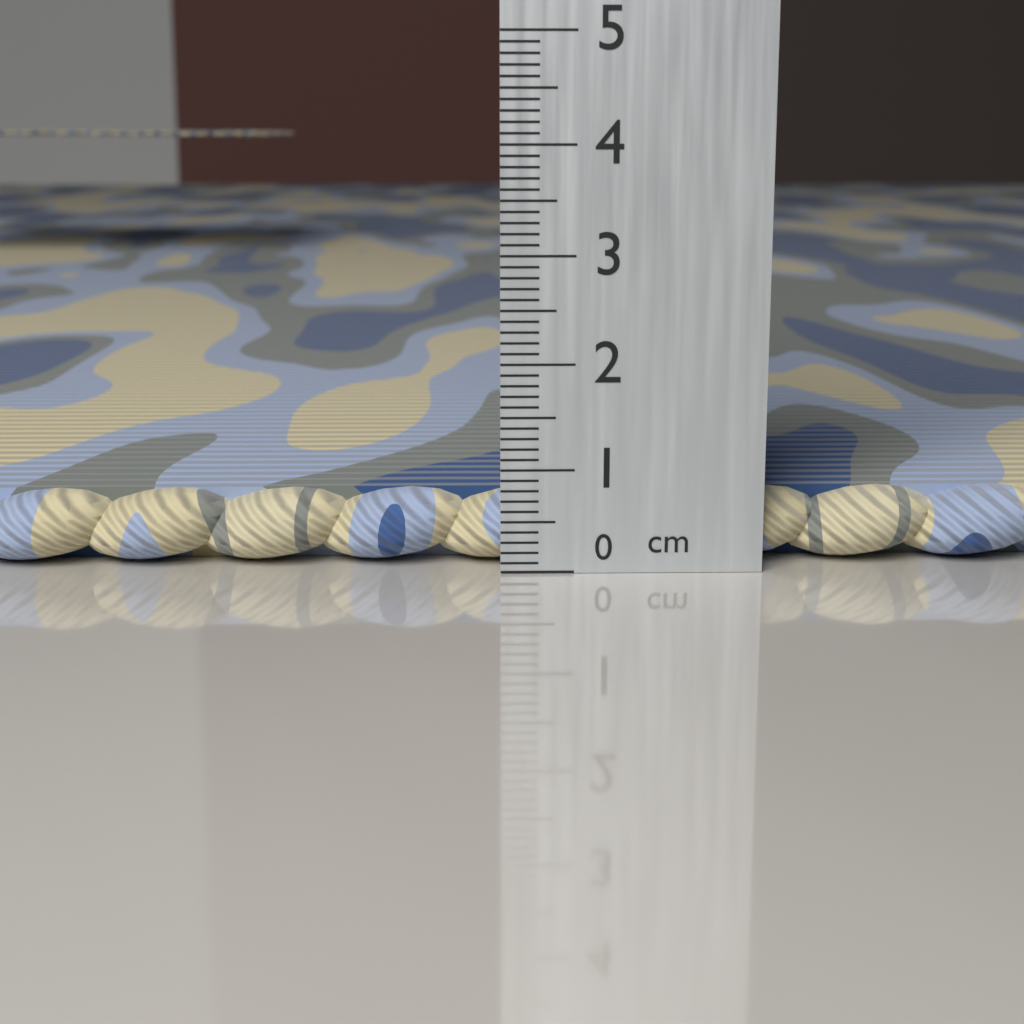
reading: 0.7 cm
